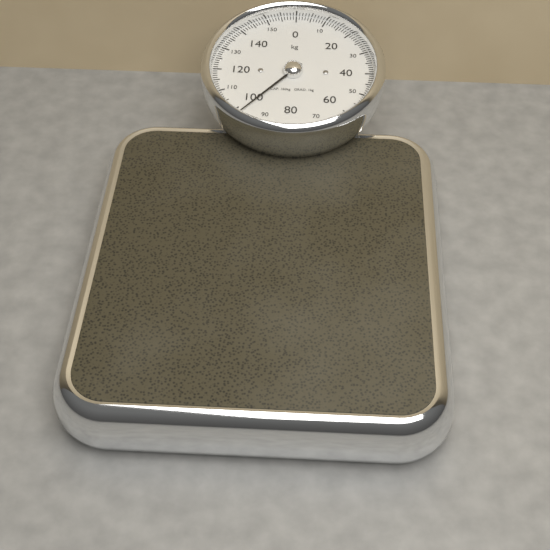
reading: 98 kg
